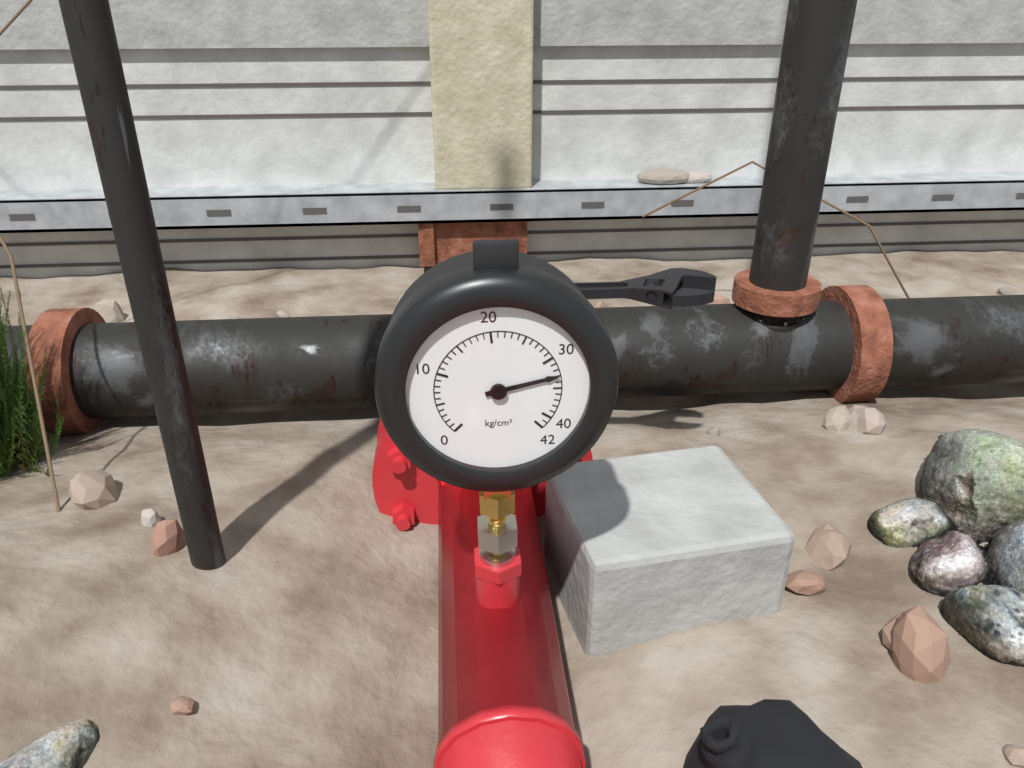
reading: 33 kg/cm²
